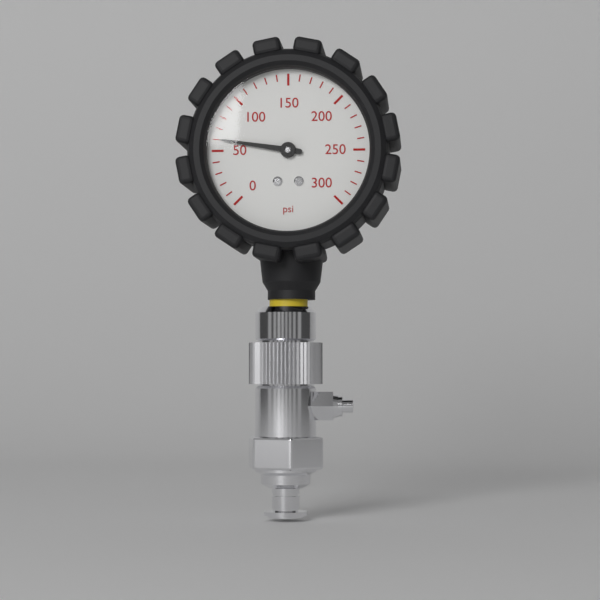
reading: 60 psi
